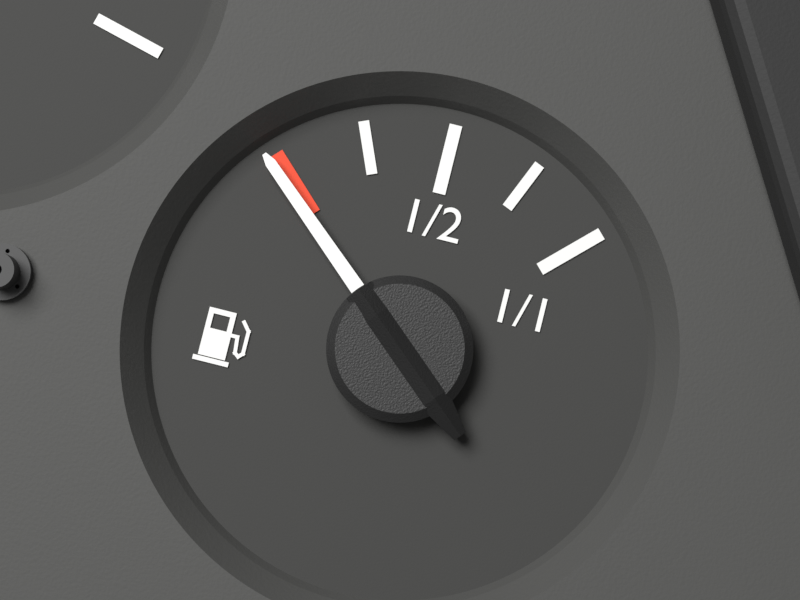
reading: -0.03 (no unit)
